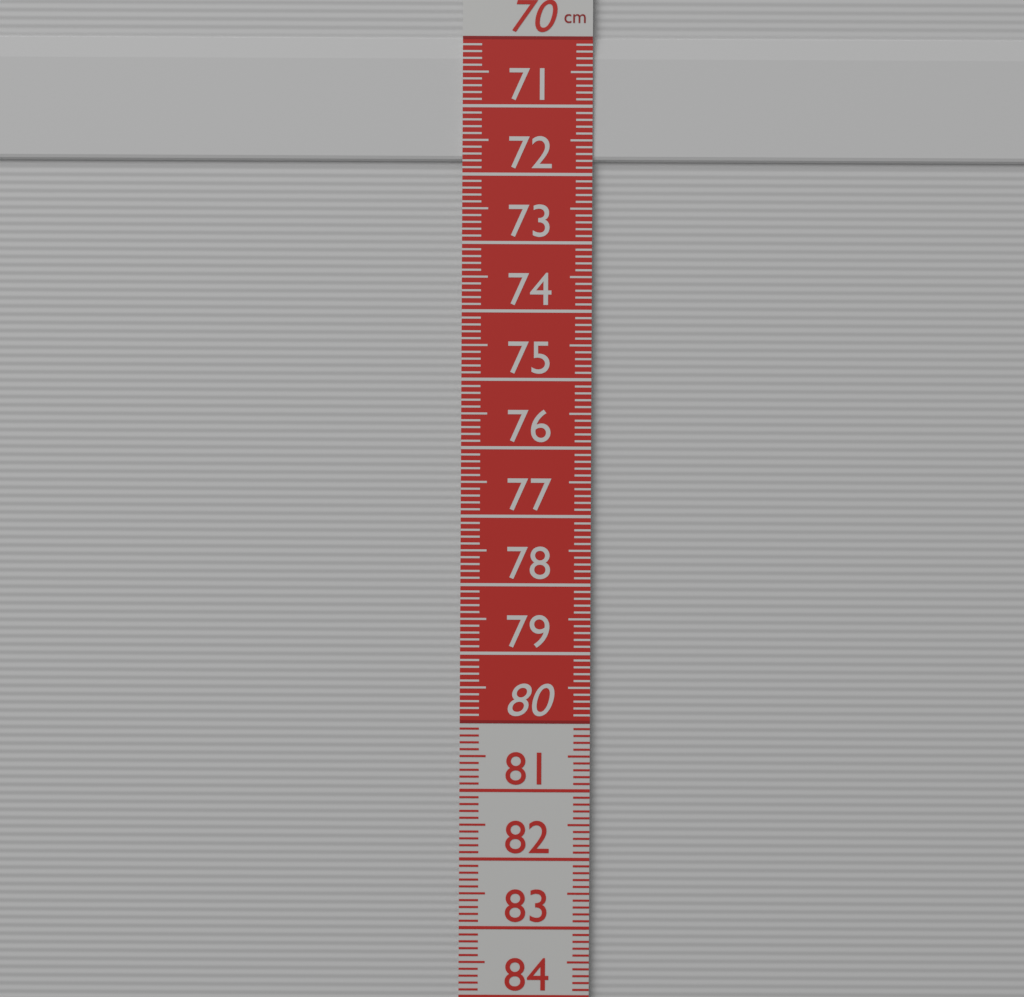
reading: 71.8 cm
